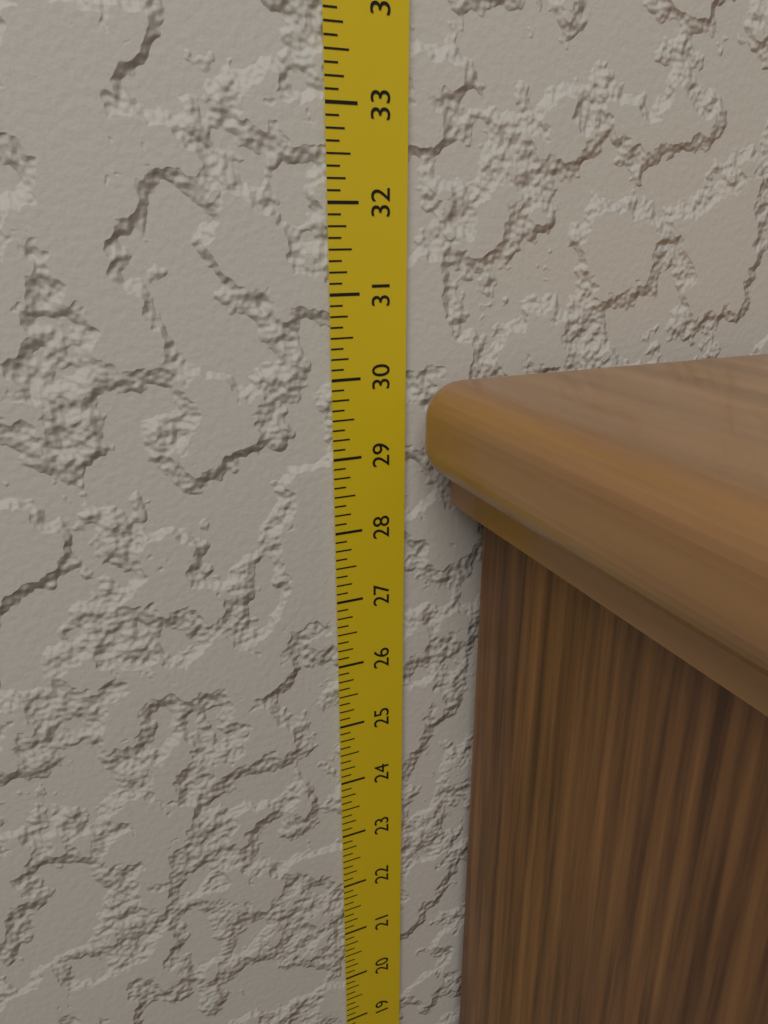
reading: 30.000 in
